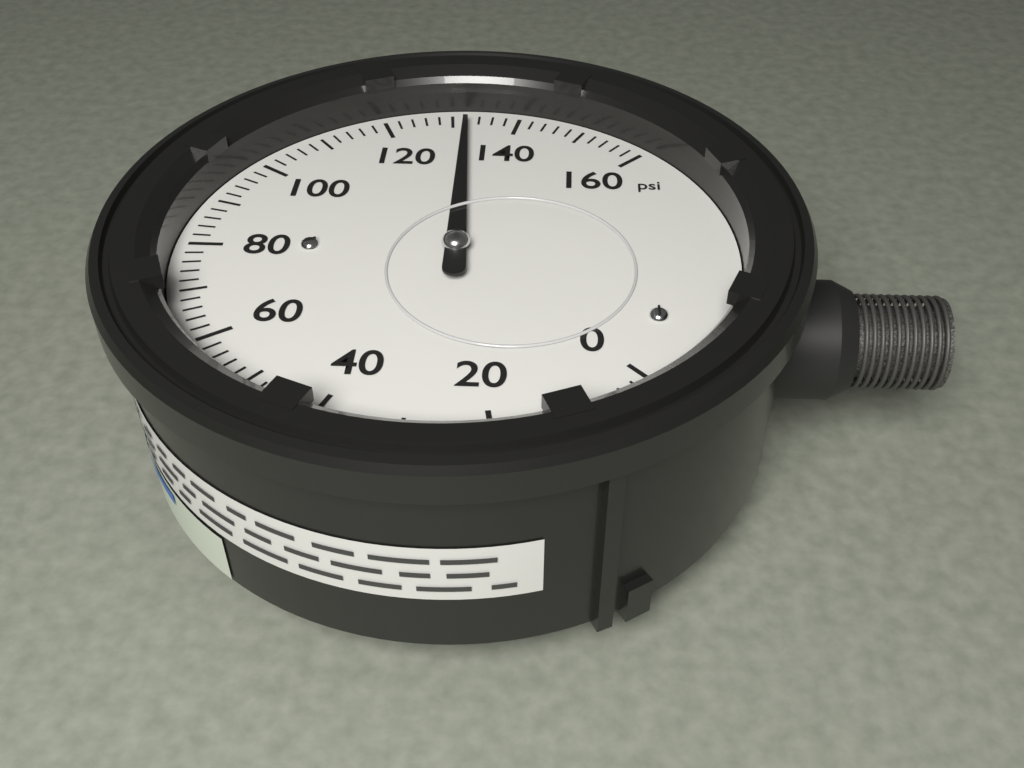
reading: 132 psi
